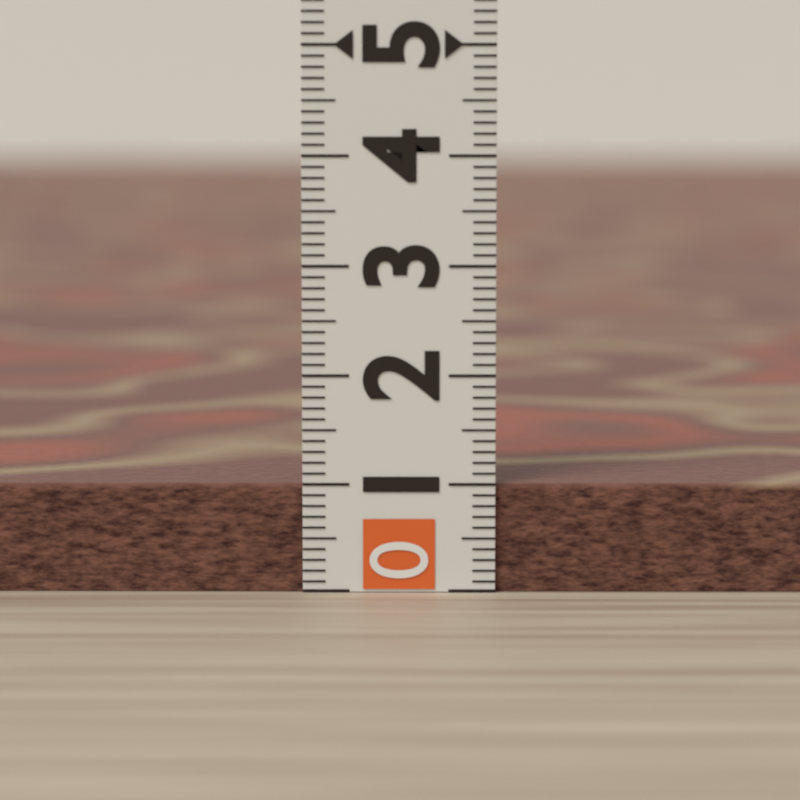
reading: 1.0 (no unit)
